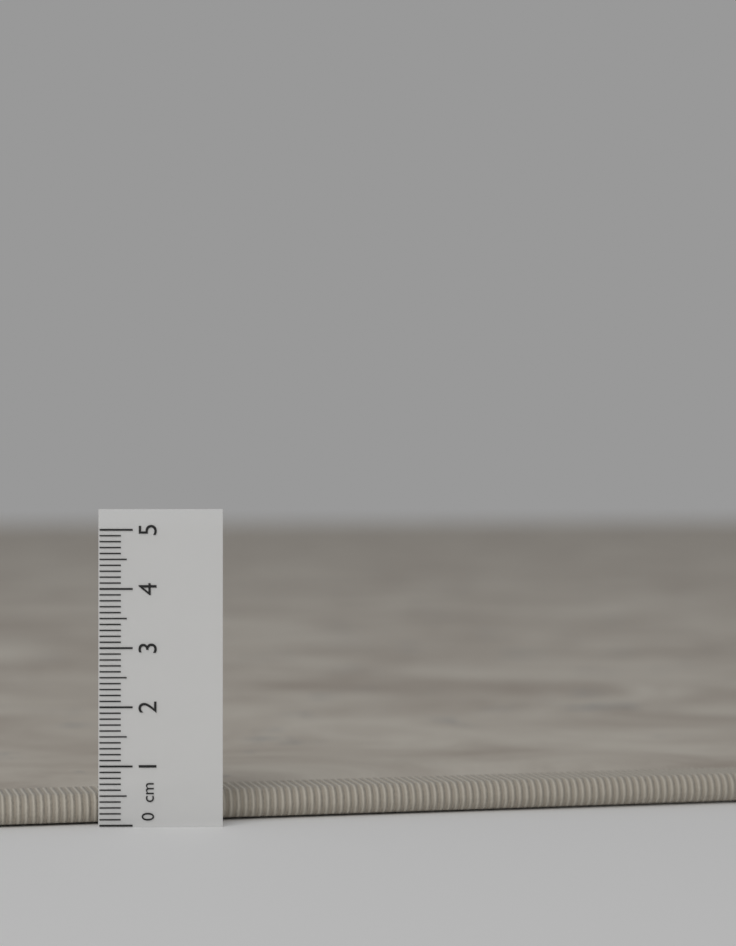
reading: 0.5 cm
